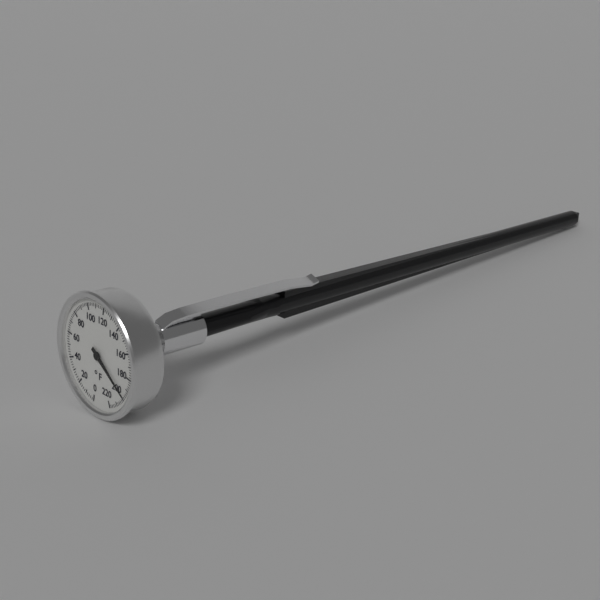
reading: 198 °F
